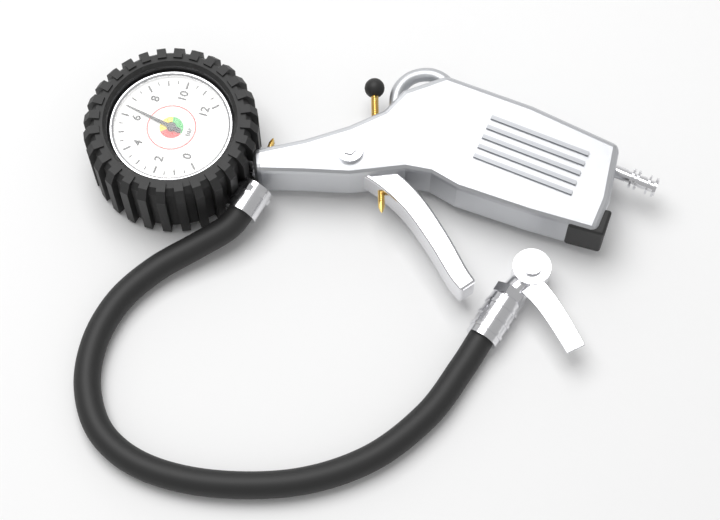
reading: 6.5 bar
